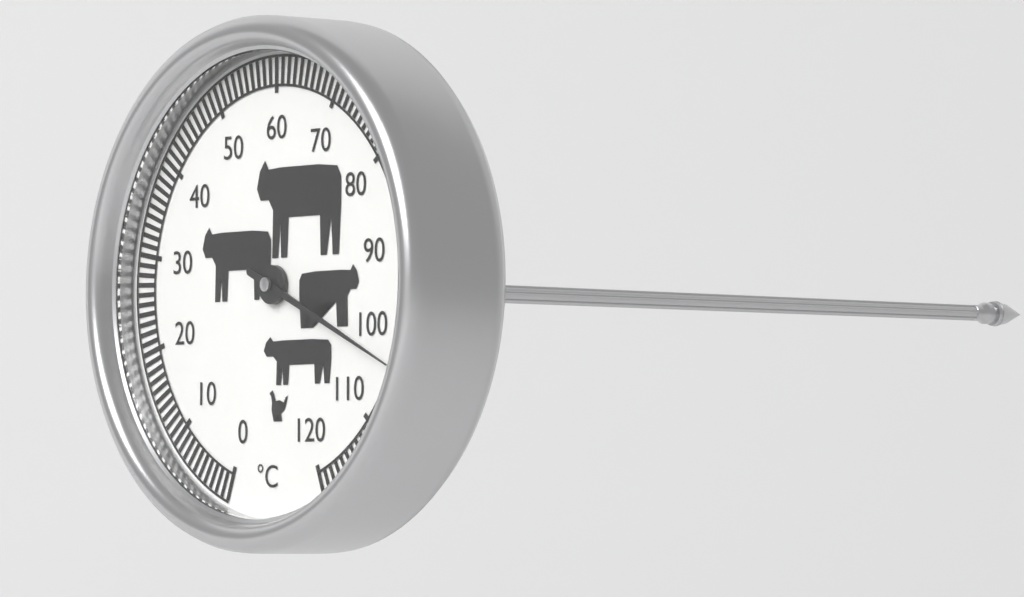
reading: 103 °C
